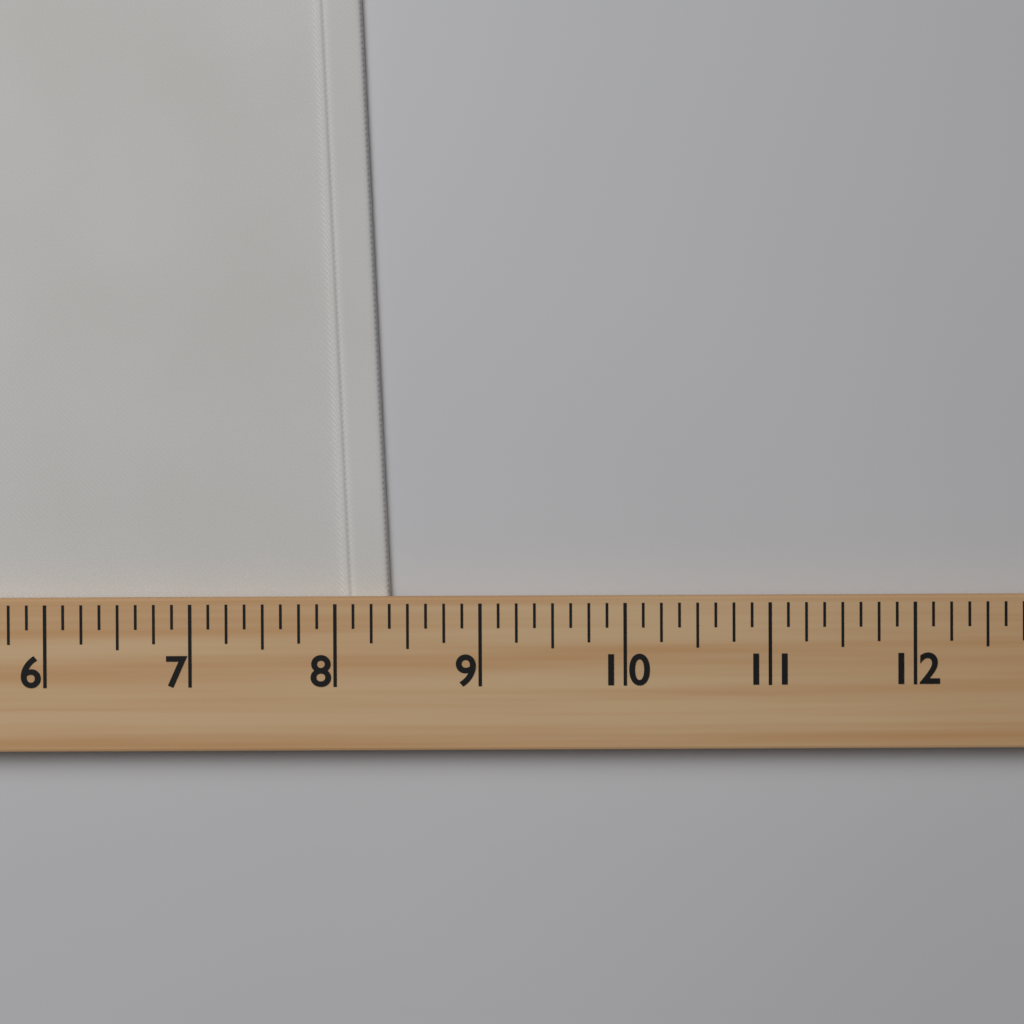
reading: 8.375 (no unit)
